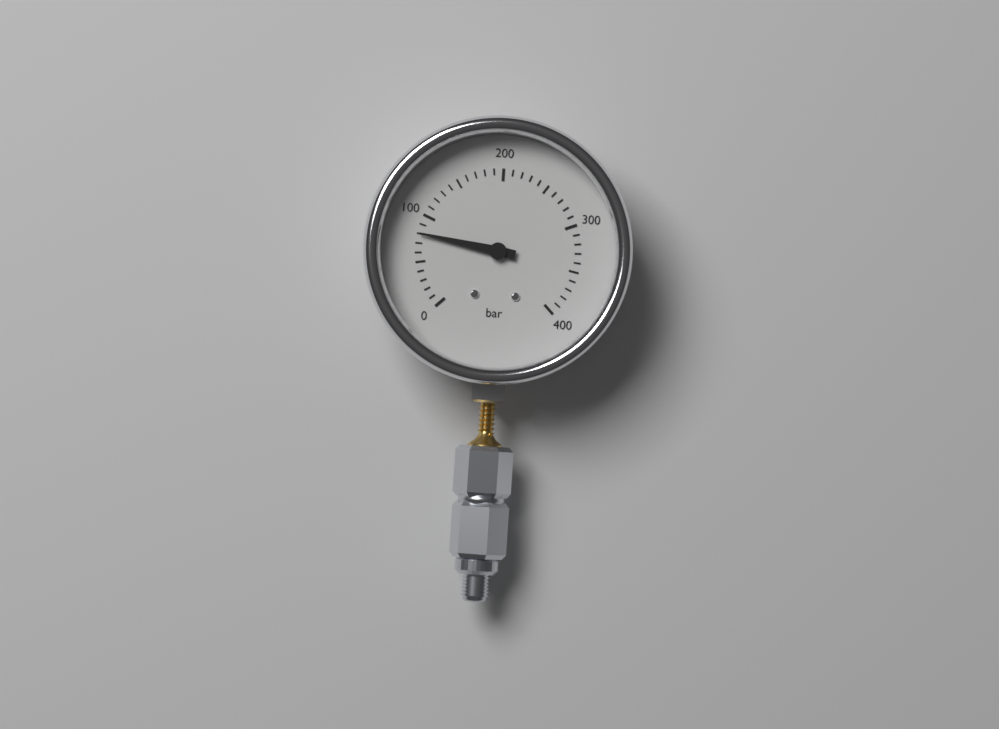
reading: 80 bar
